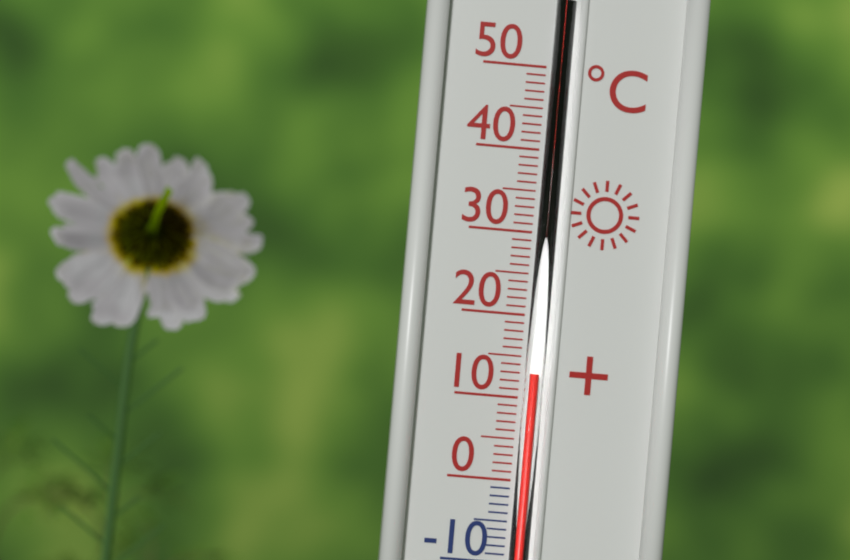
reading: 13 °C
